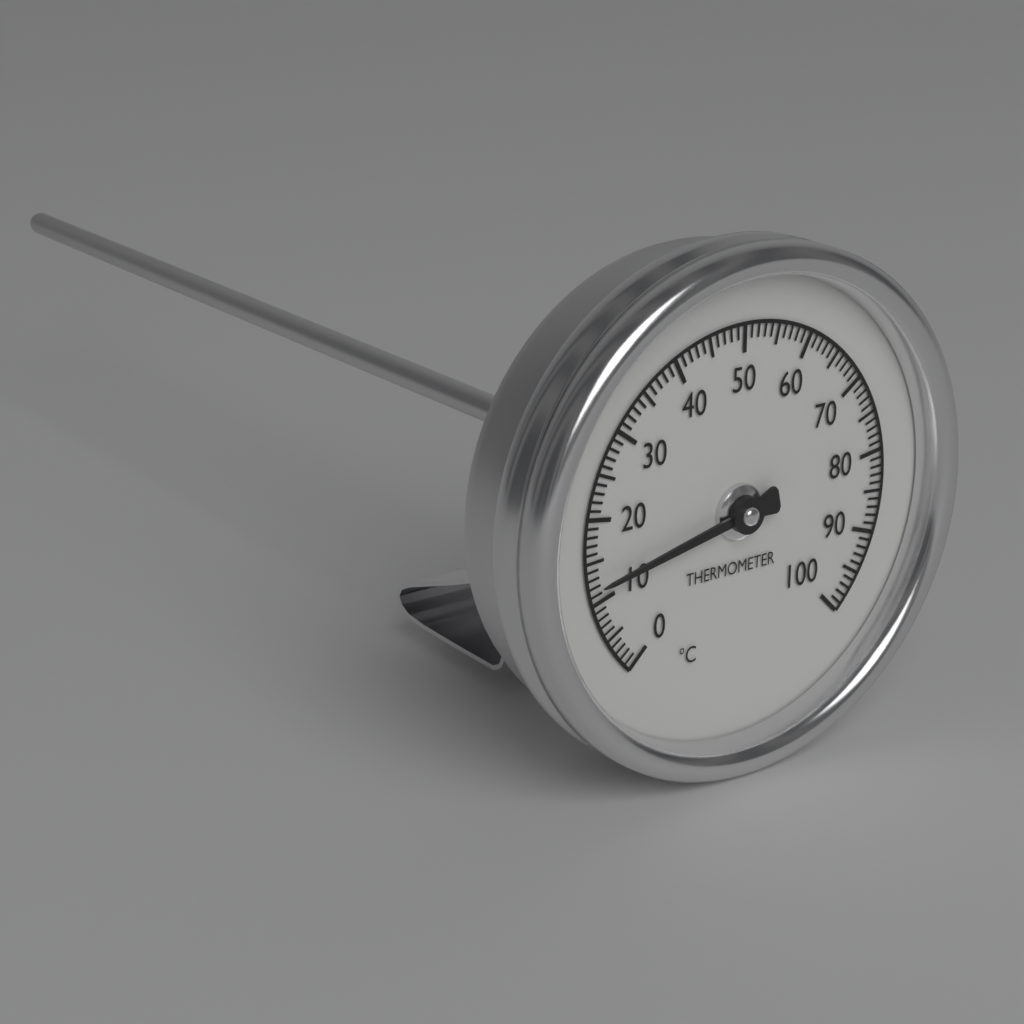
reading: 12 °C
